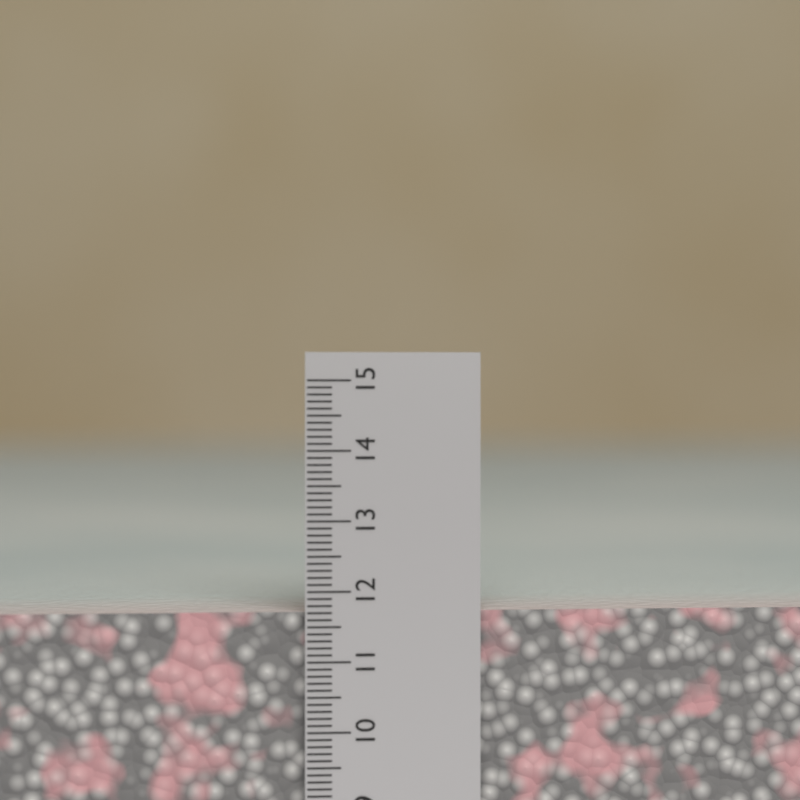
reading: 11.7 cm
